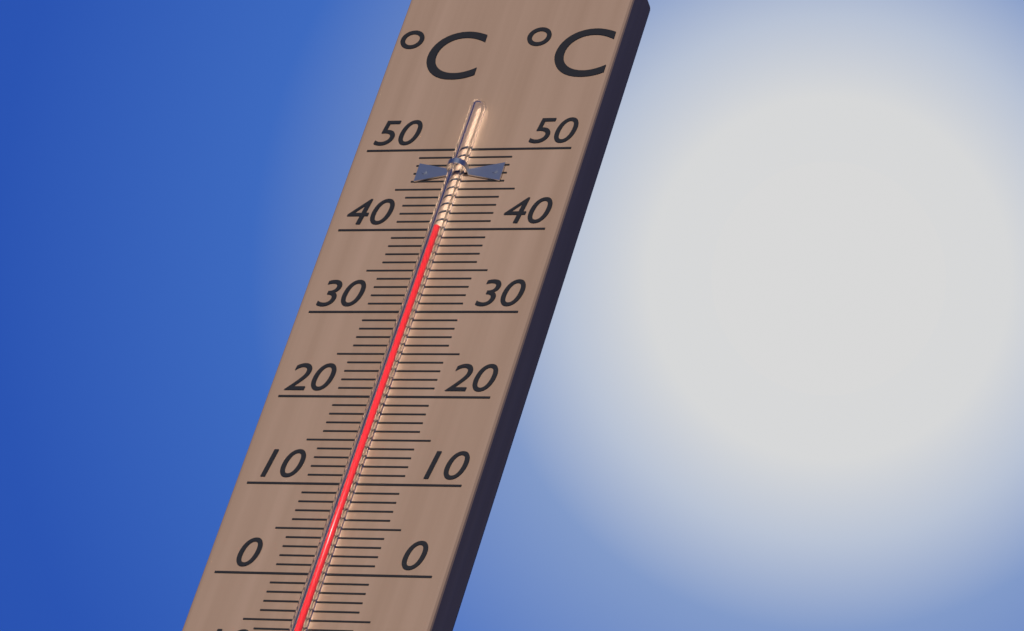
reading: 39.5 °C
